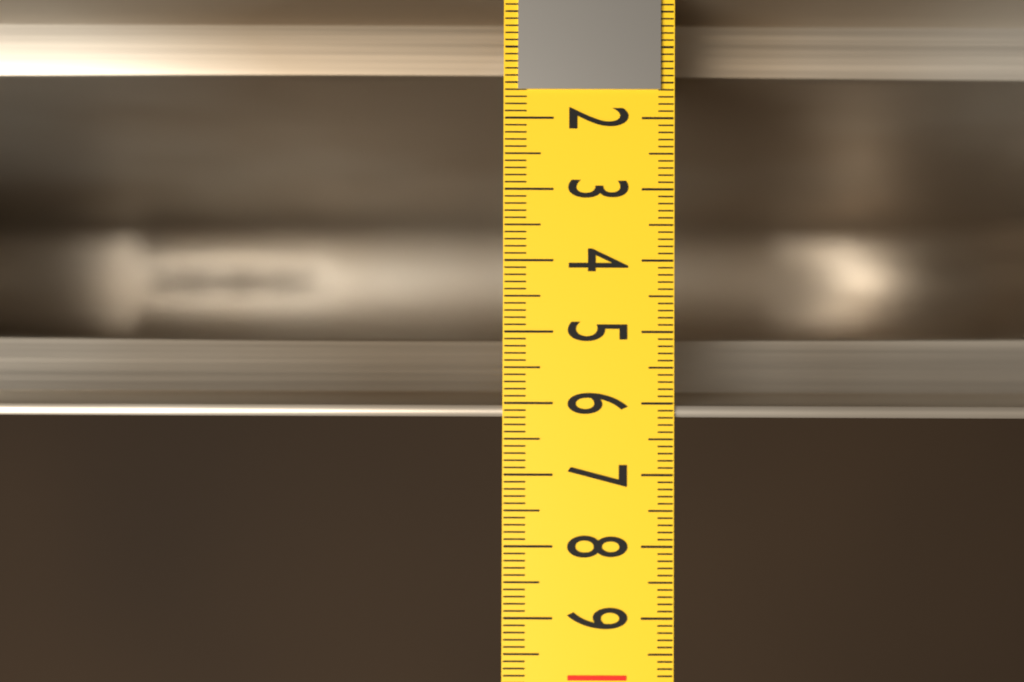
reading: 6.2 (no unit)
